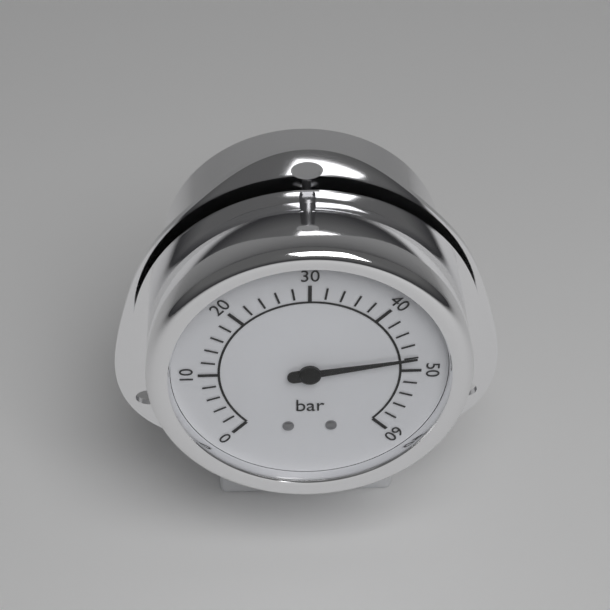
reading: 48 bar
